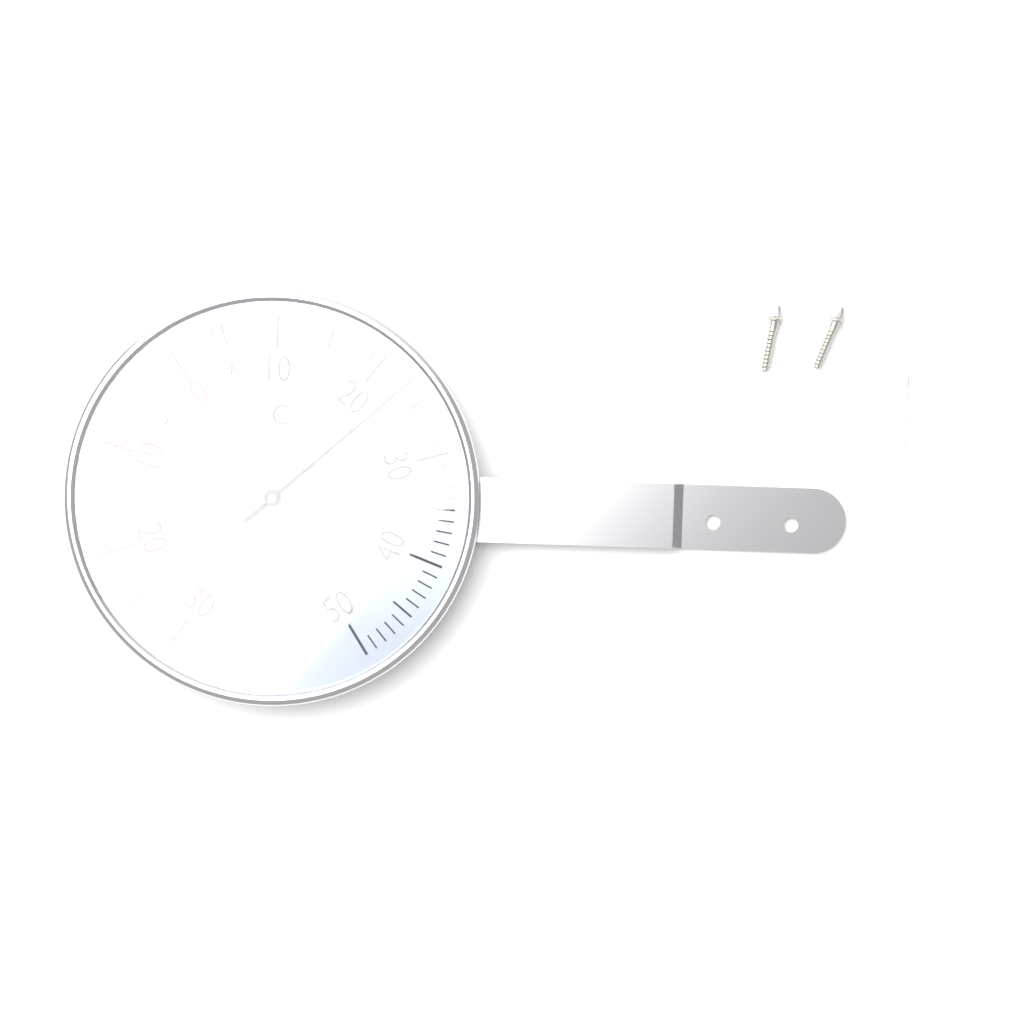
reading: 23 °C
